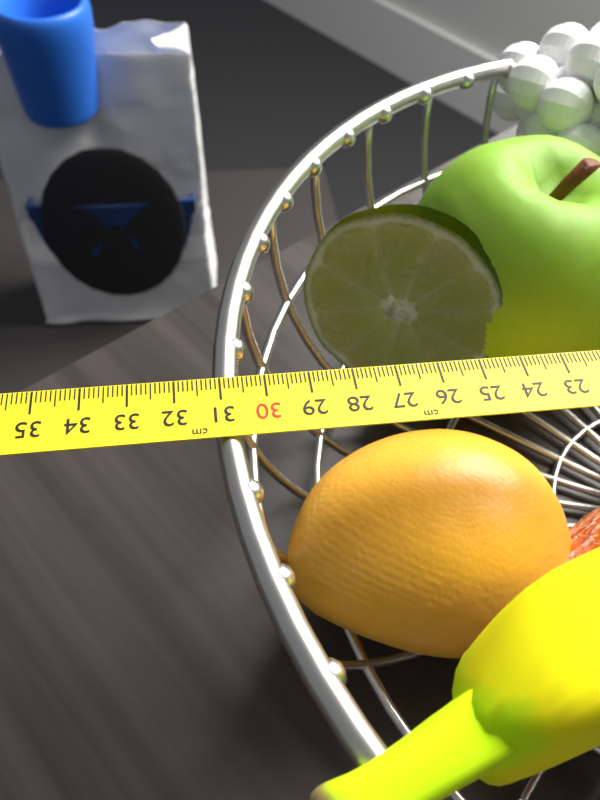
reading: 31.2 cm
